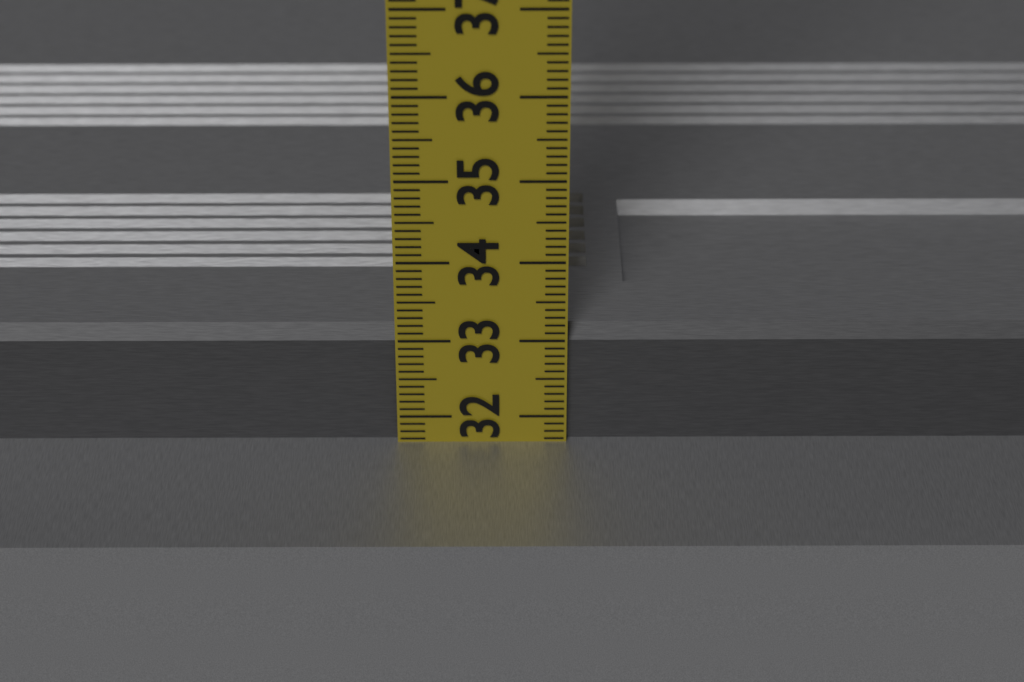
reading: 33.1 cm
